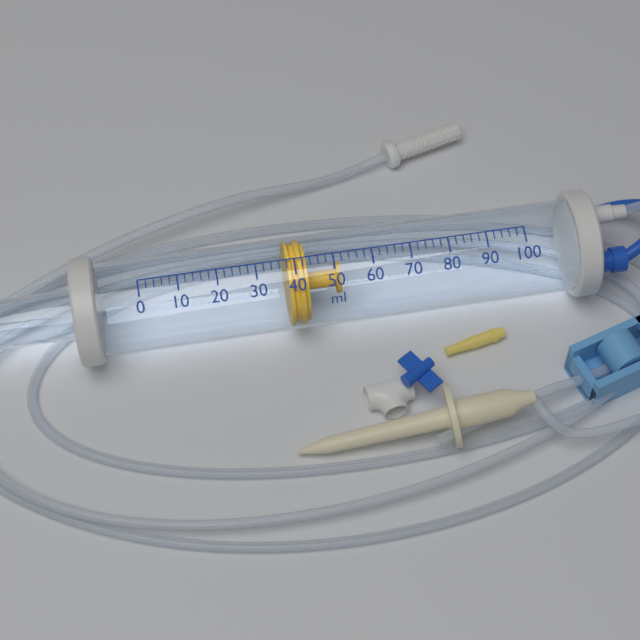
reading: 38 ml
